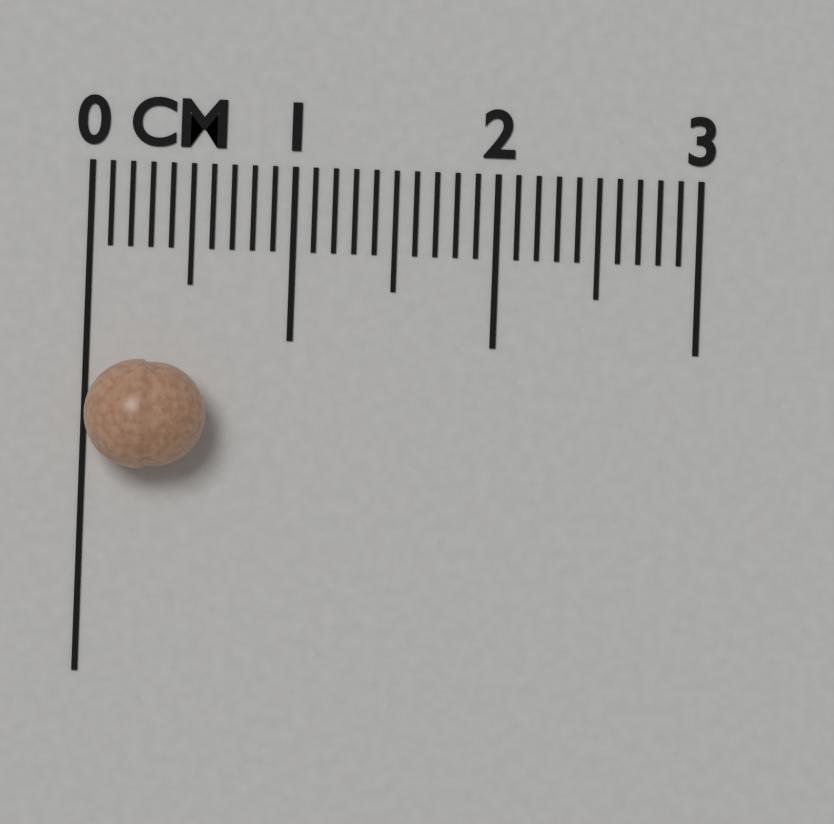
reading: 0.6 cm
